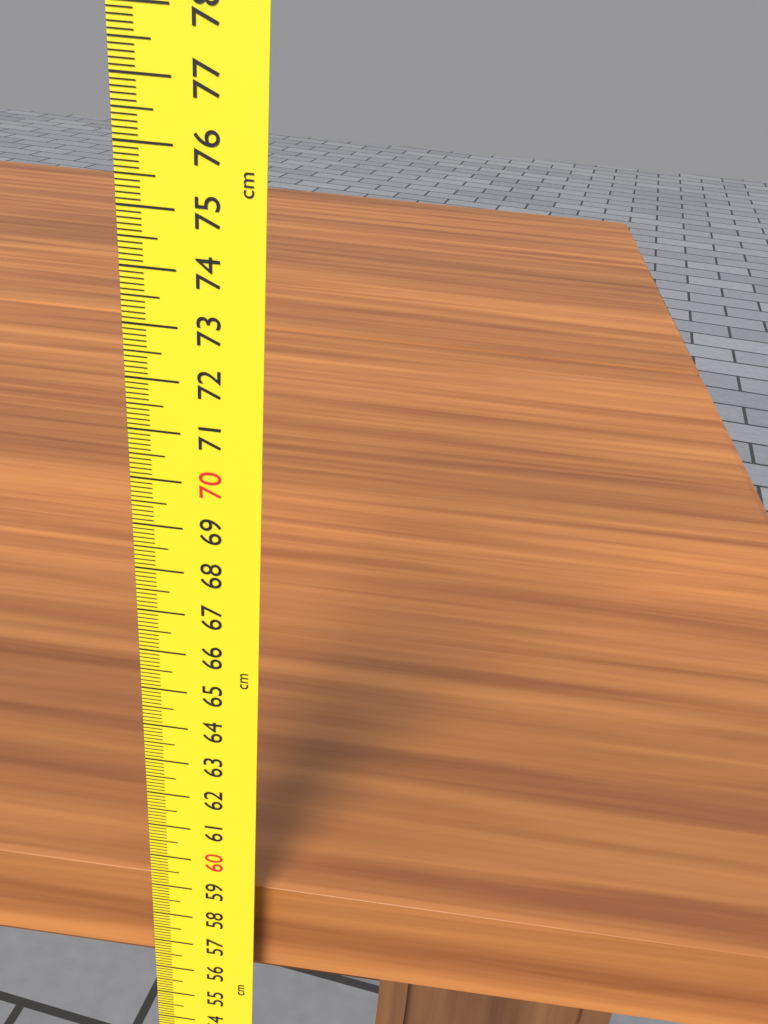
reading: 58.8 cm
